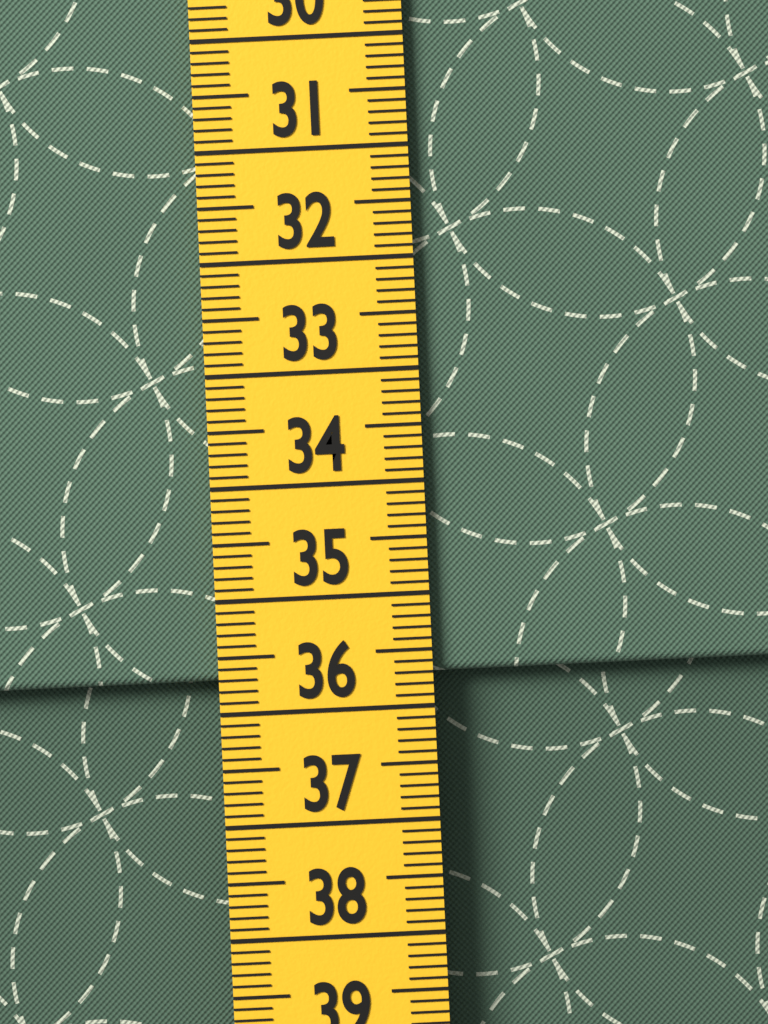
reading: 35.7 cm
